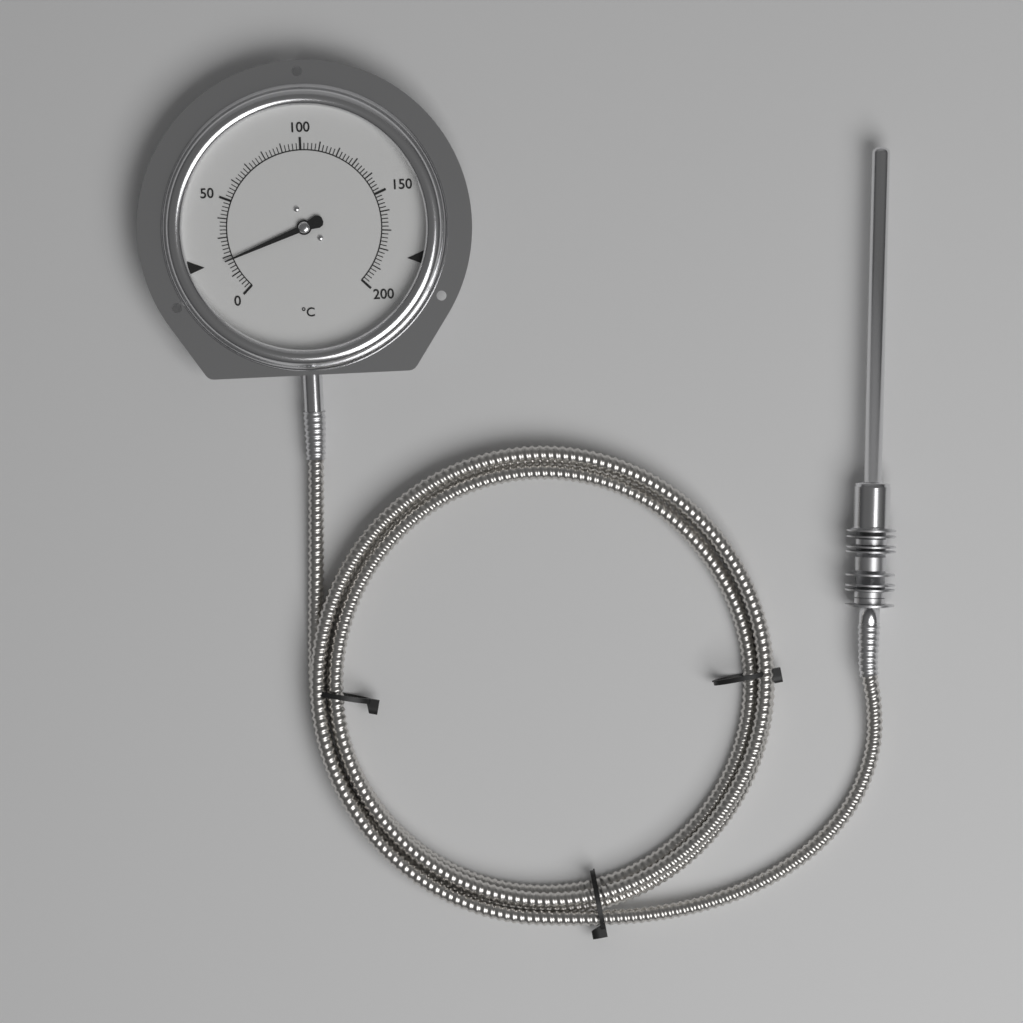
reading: 18 °C
